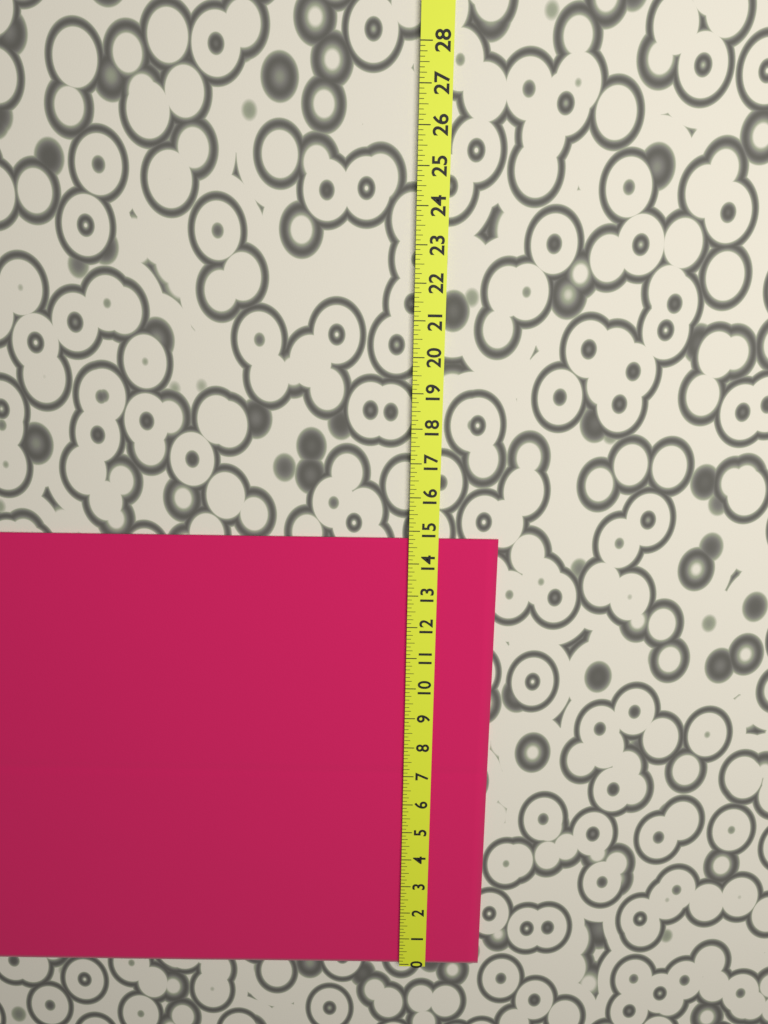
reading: 14.750 (no unit)
